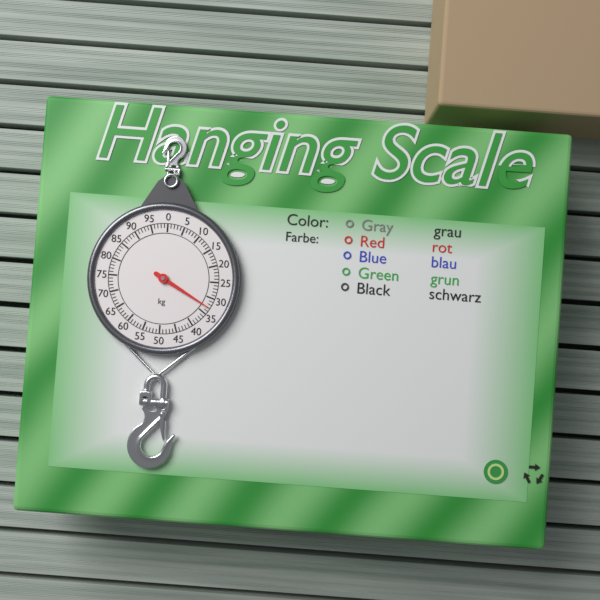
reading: 33 kg
